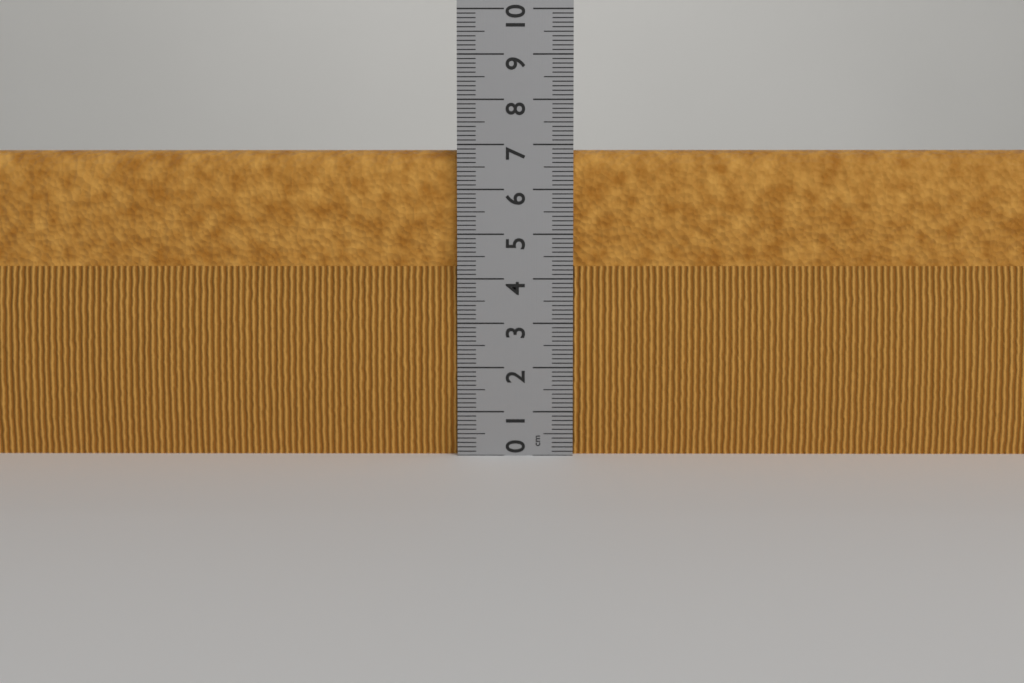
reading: 6.9 cm
